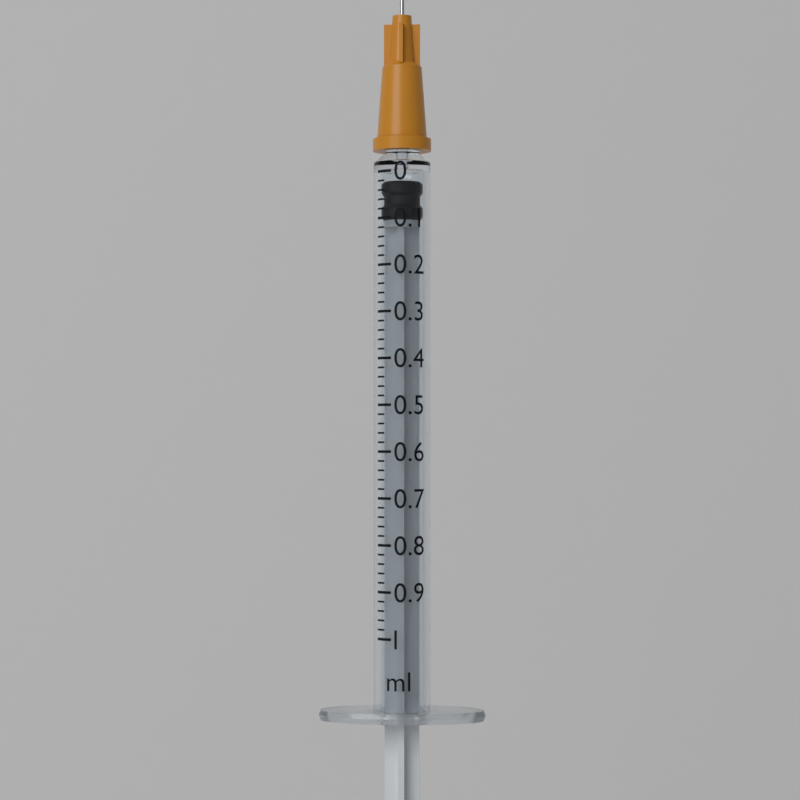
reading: 0.02 ml
